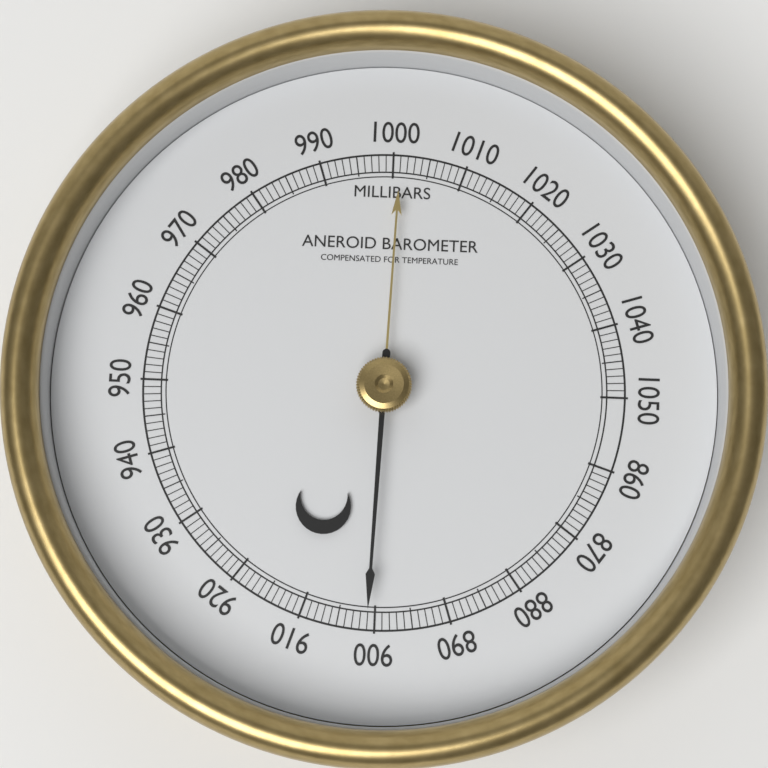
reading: 901 mbar
